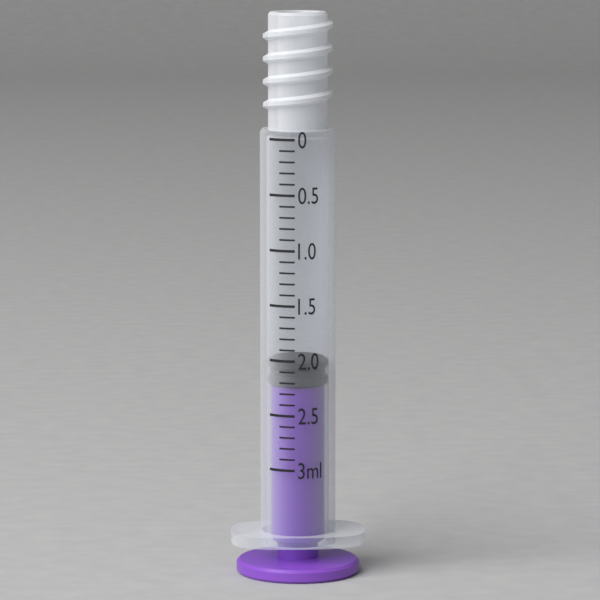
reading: 2.0 ml
